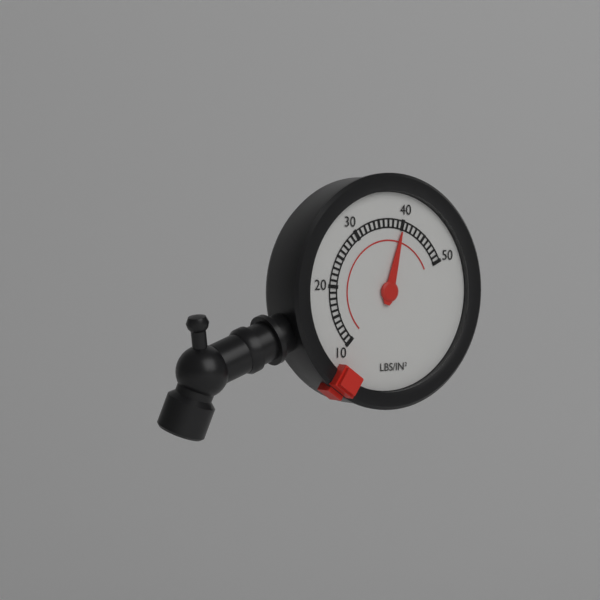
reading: 40 psi
